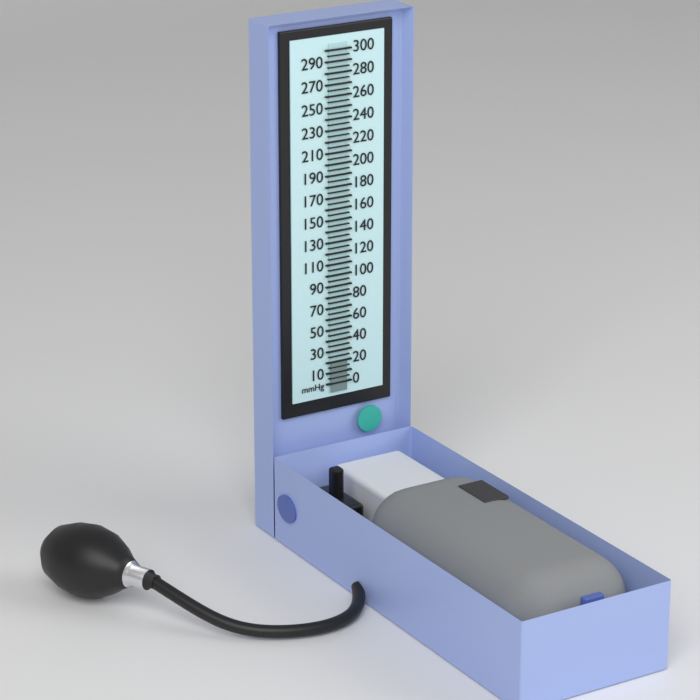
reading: 20 mmHg
